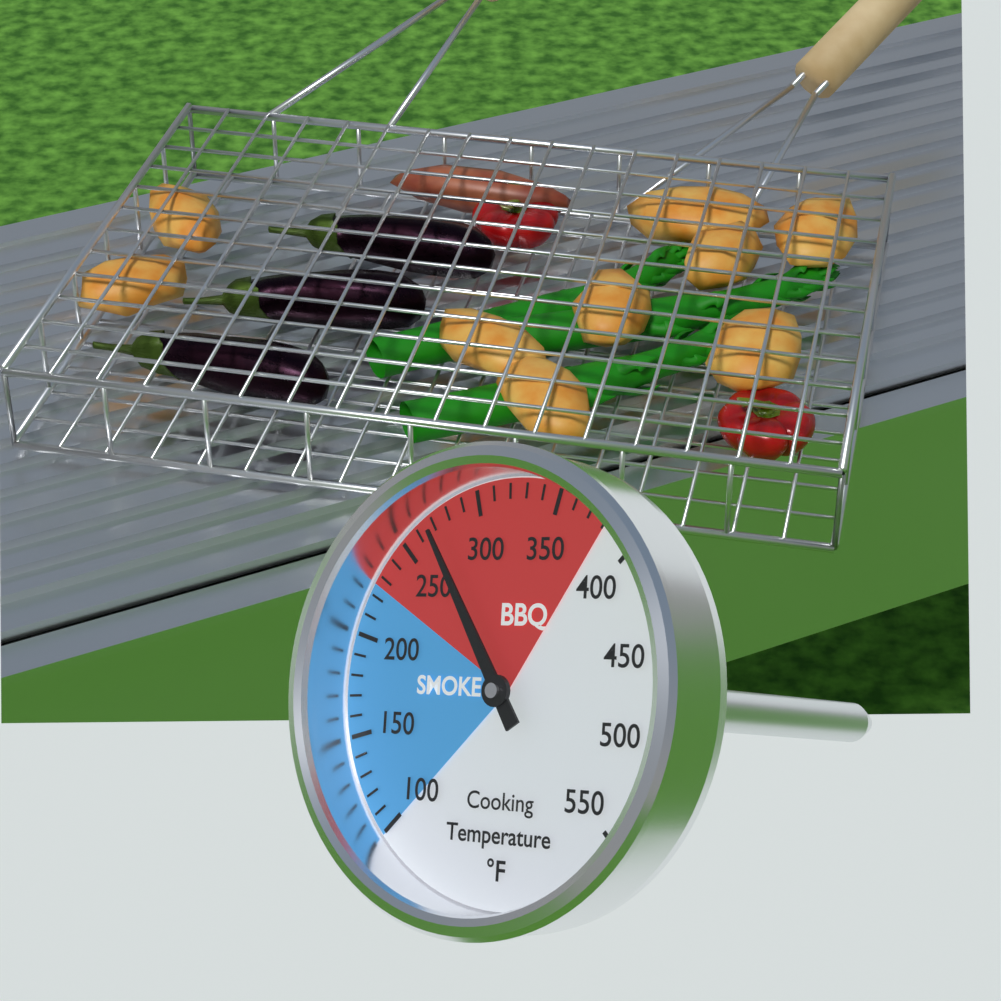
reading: 270 °F
